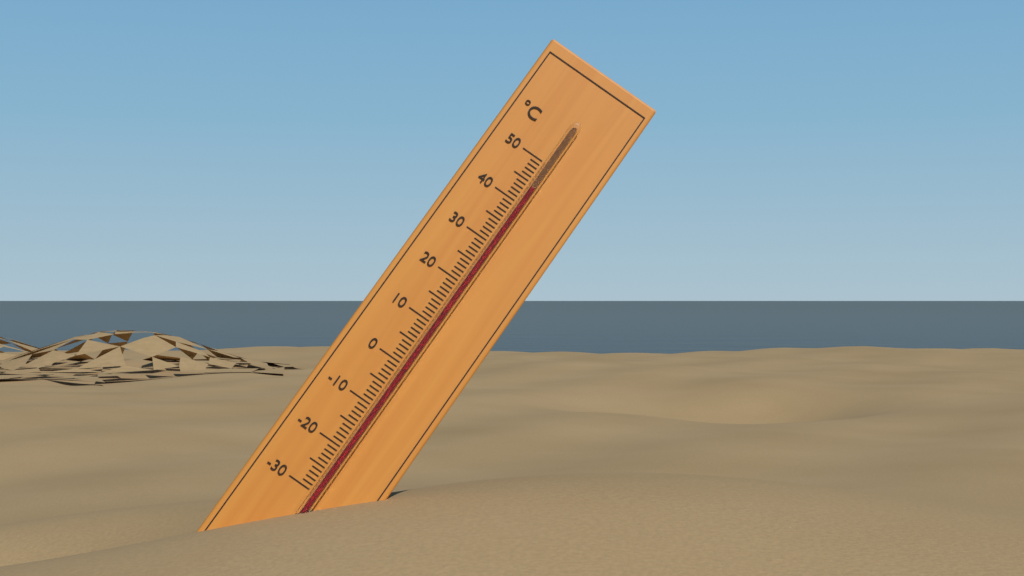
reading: 44 °C
